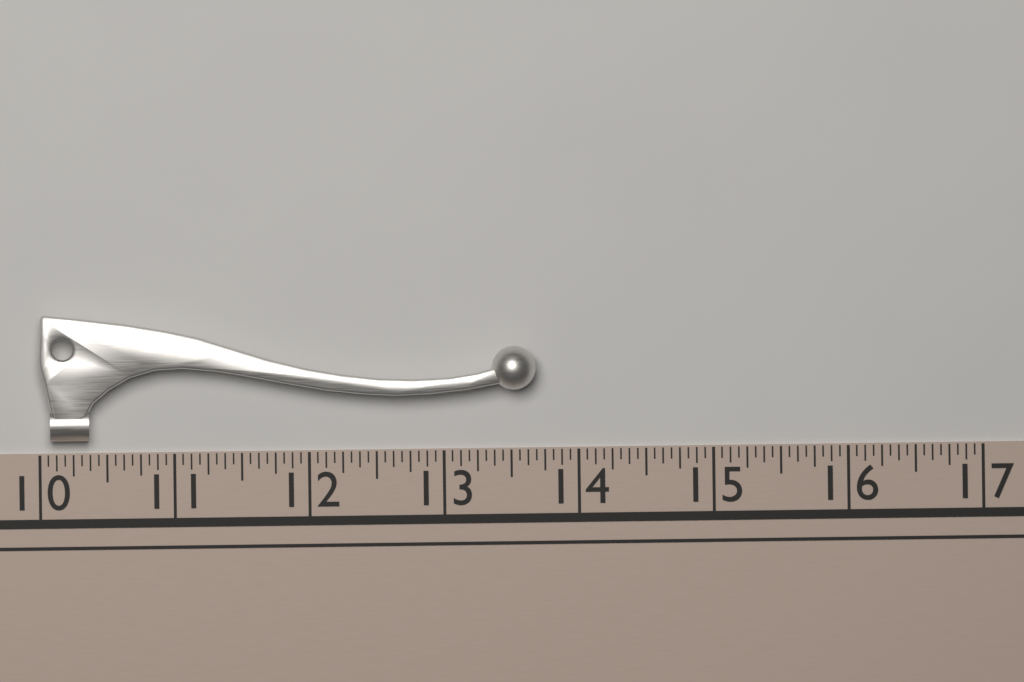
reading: 13.6875 (no unit)
